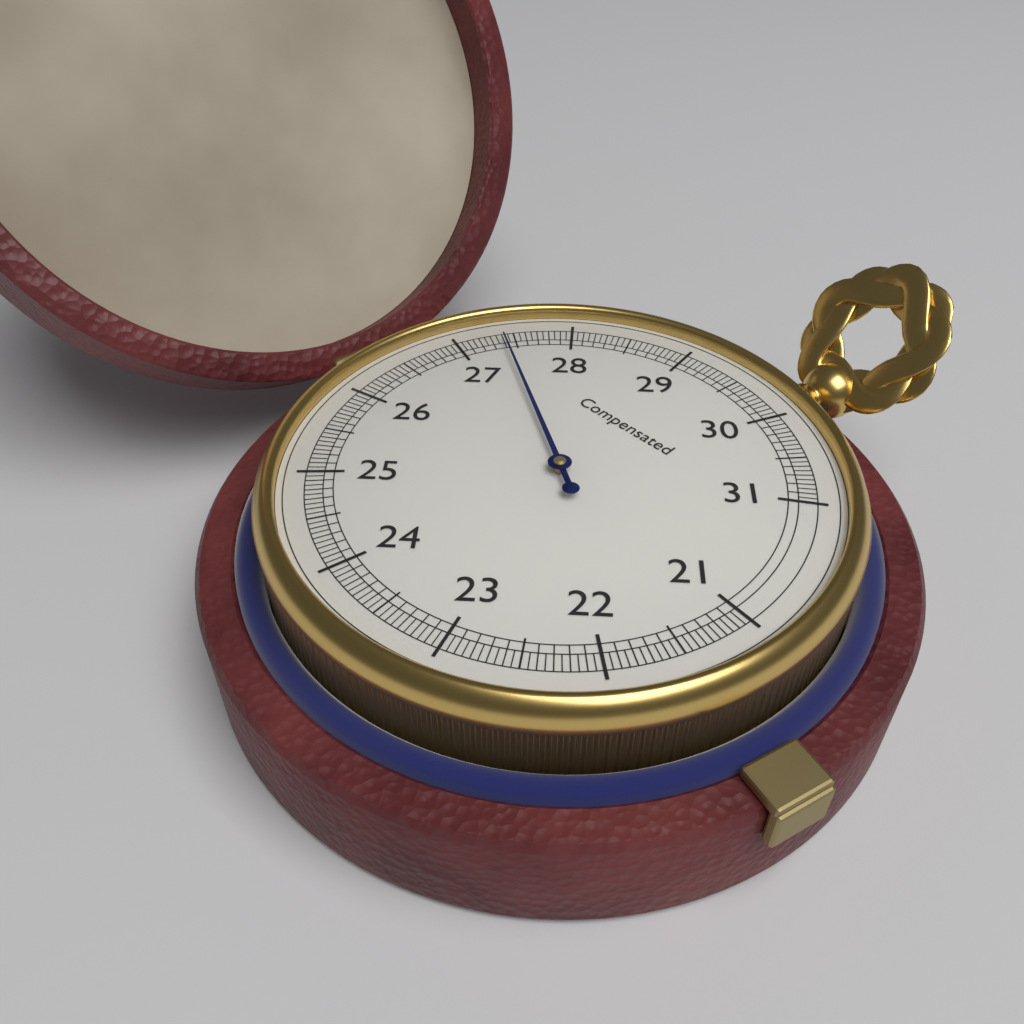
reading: 27.40 (no unit)
